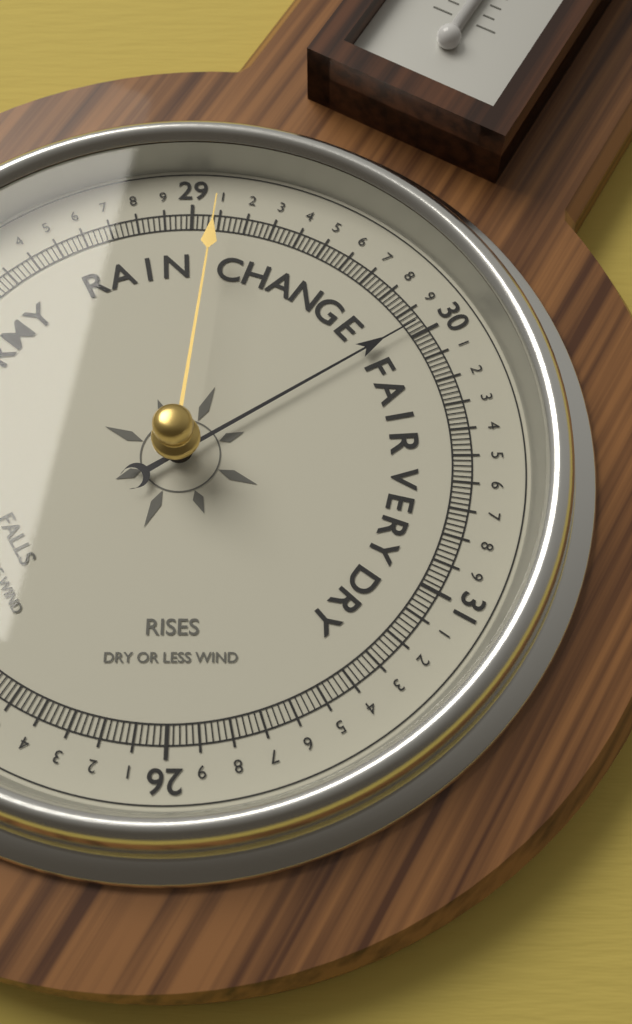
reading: 29.96 (no unit)
